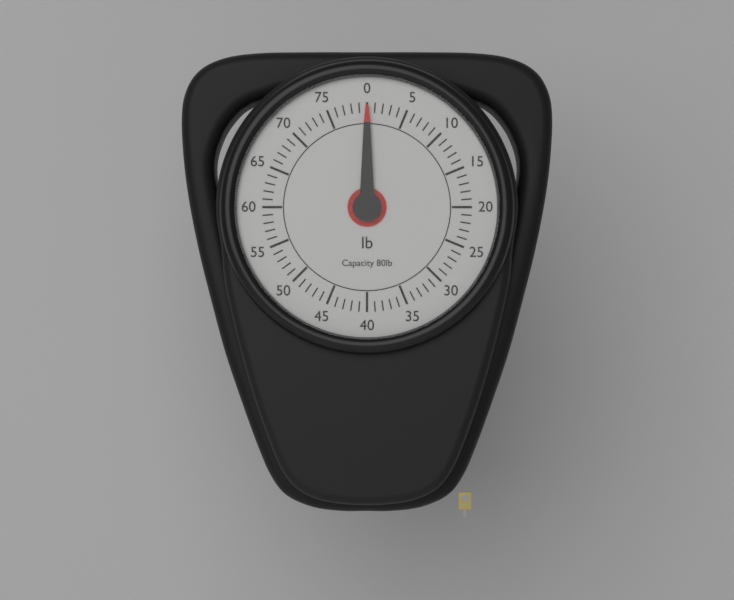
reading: 0 lb
